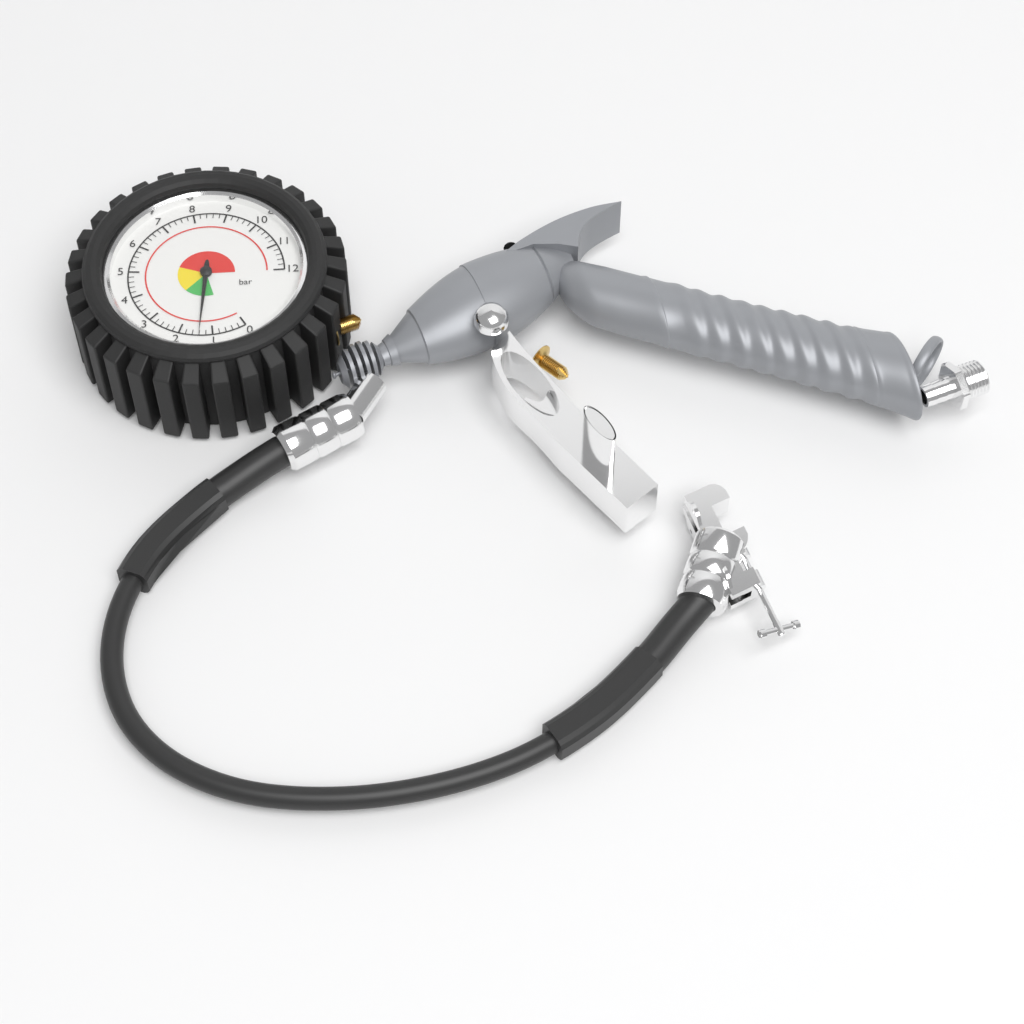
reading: 1.4 bar
